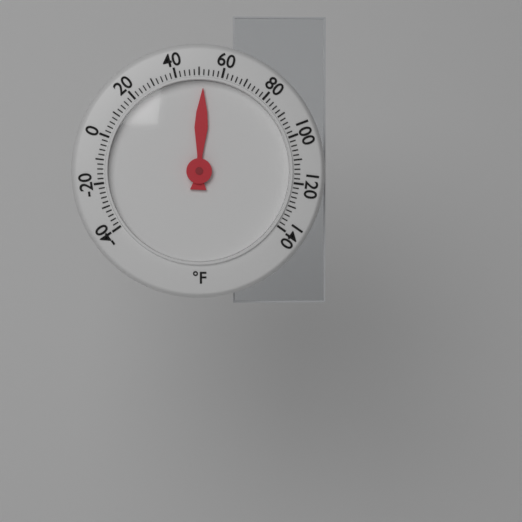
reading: 52 °F
